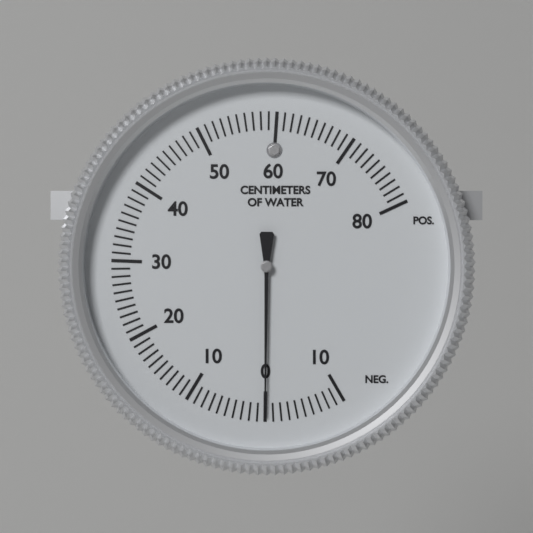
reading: 0 cmH2O
